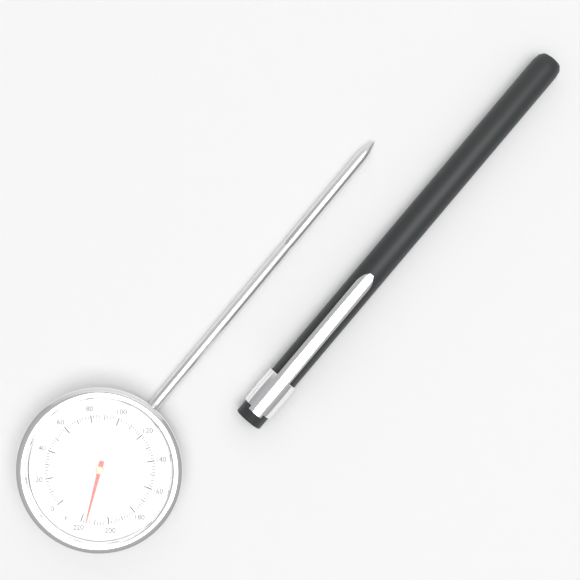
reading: 216 °F
